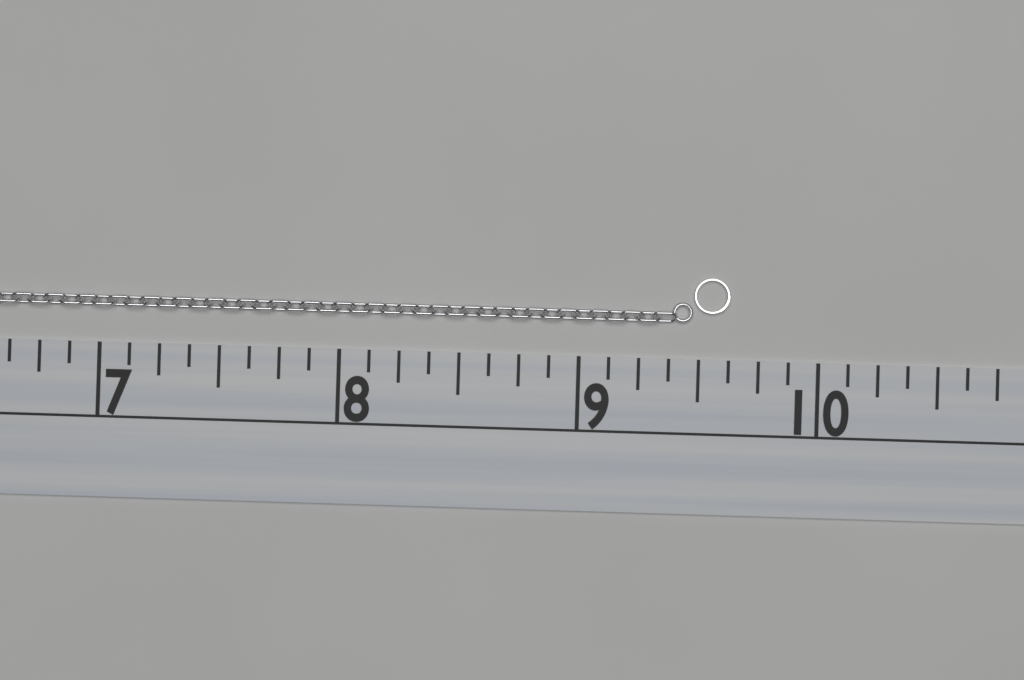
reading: 9.625 (no unit)
